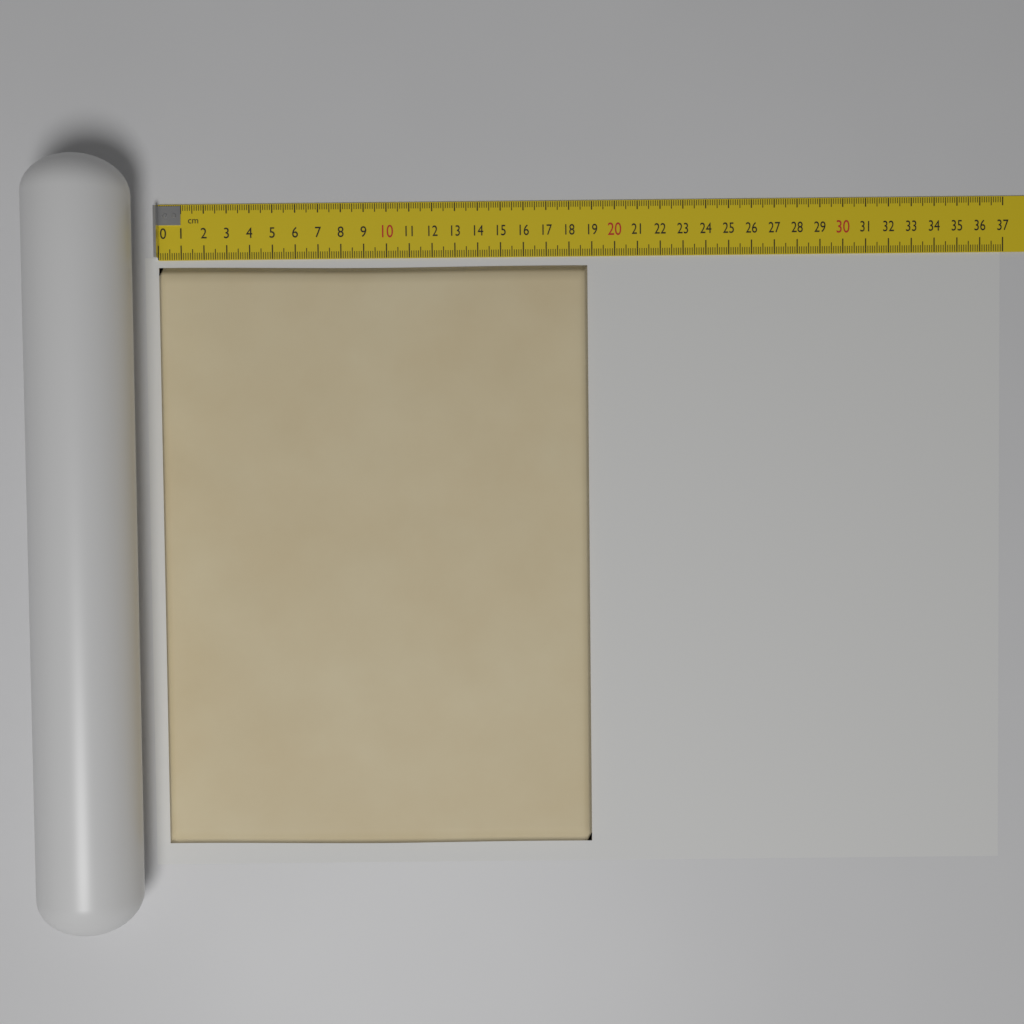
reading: 18.8 cm
